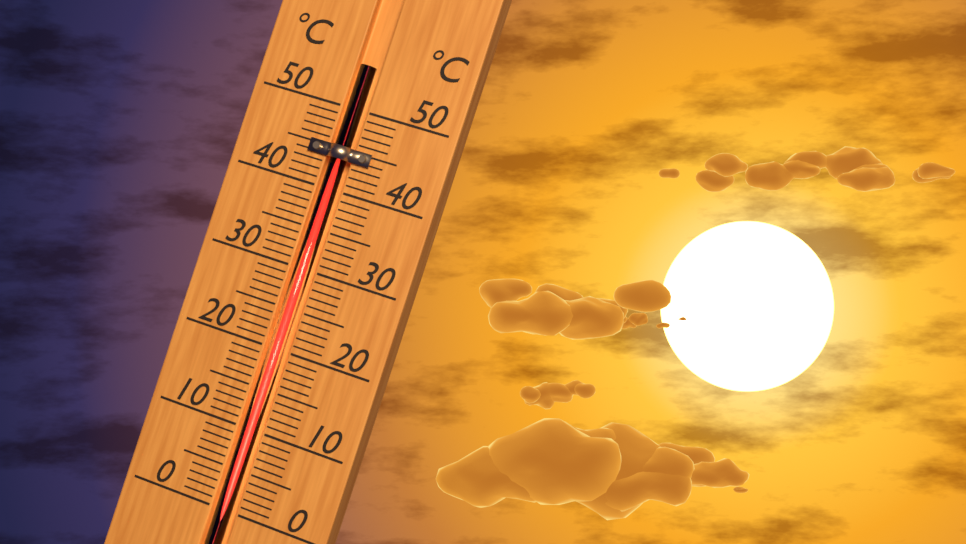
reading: 47 °C
